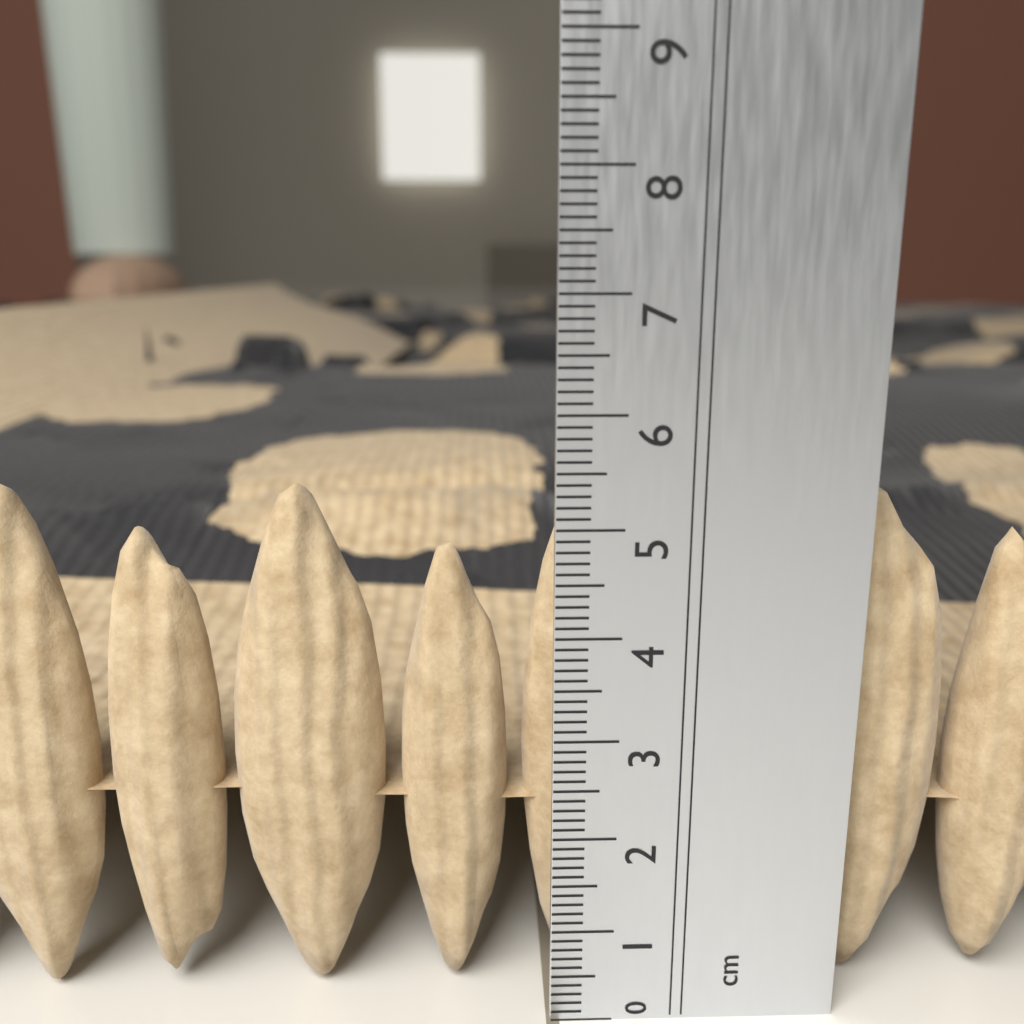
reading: 5.3 cm
